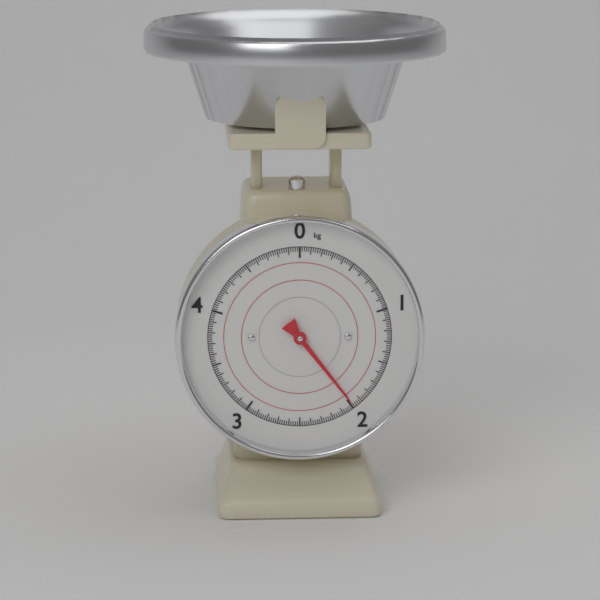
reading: 1.98 kg
